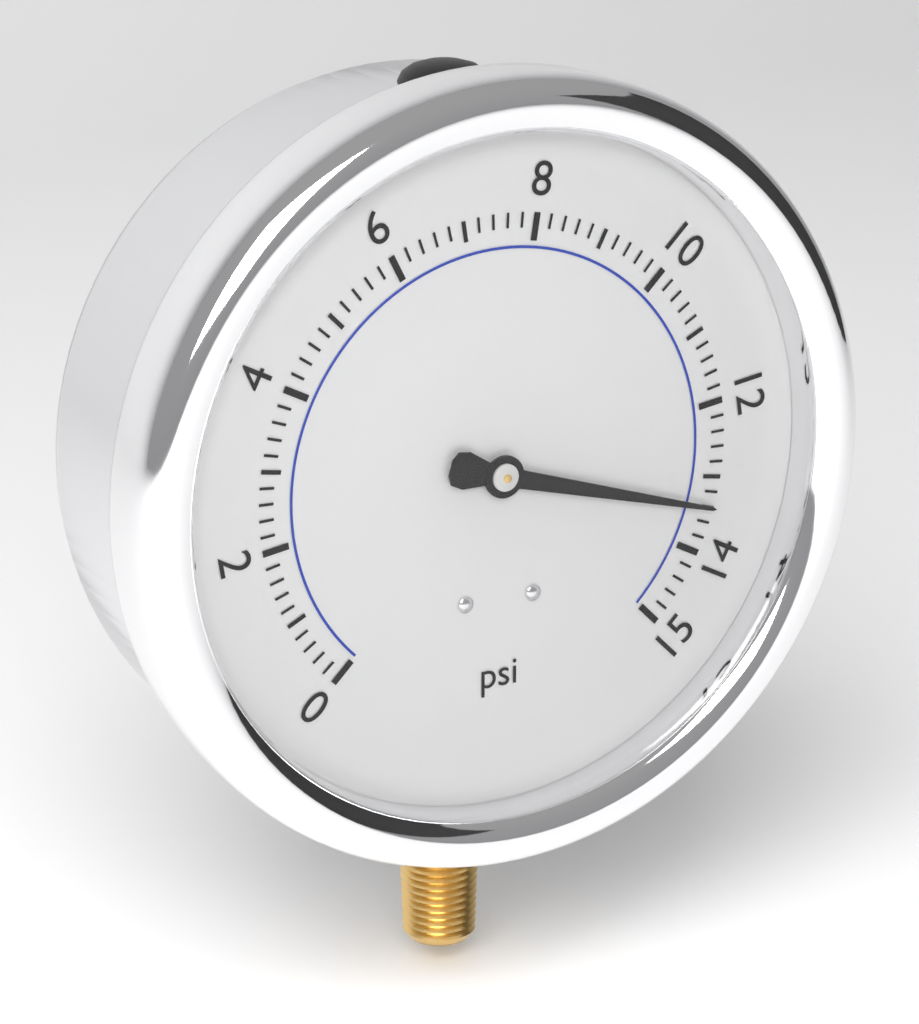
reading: 13.4 psi
